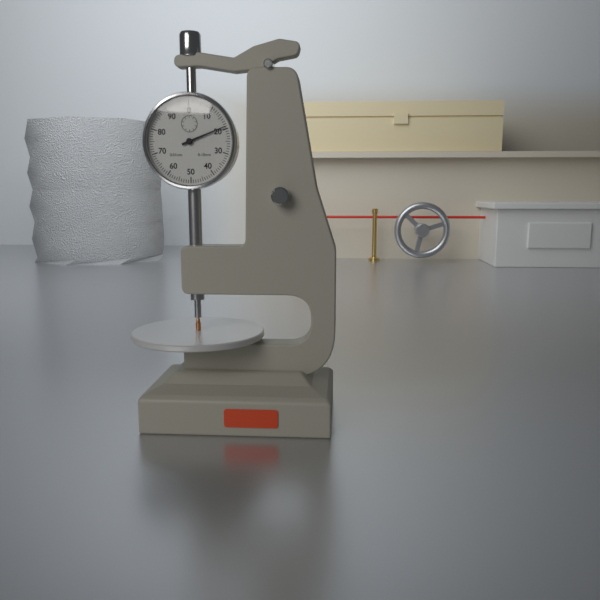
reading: 0.19 mm
